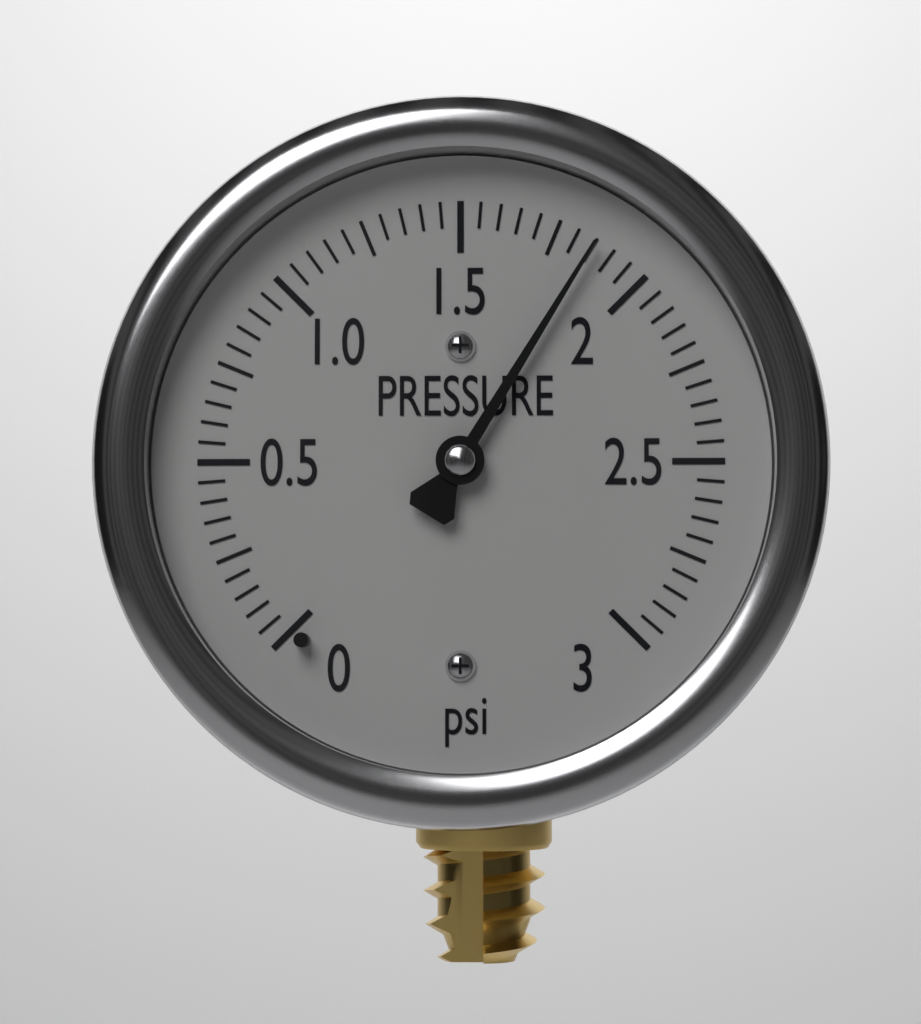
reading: 1.85 psi
